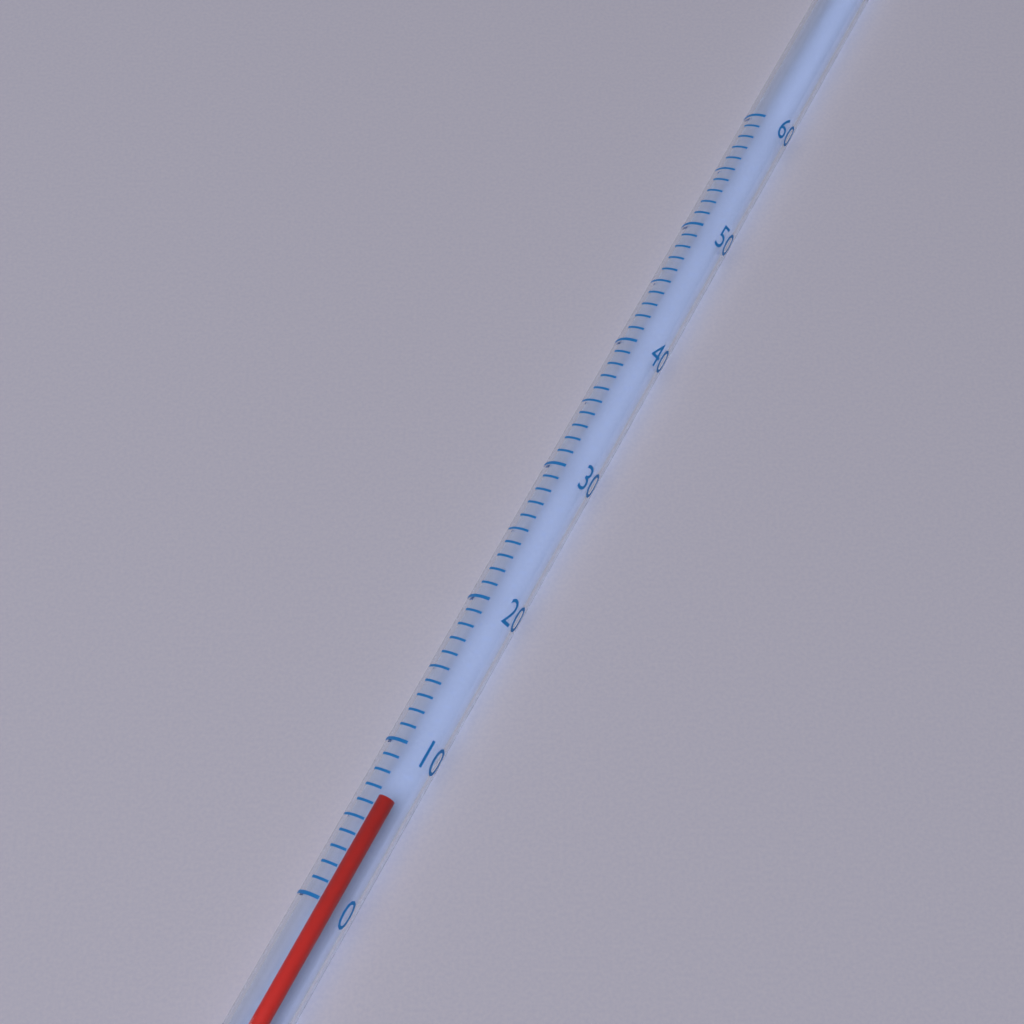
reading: 7 (no unit)
